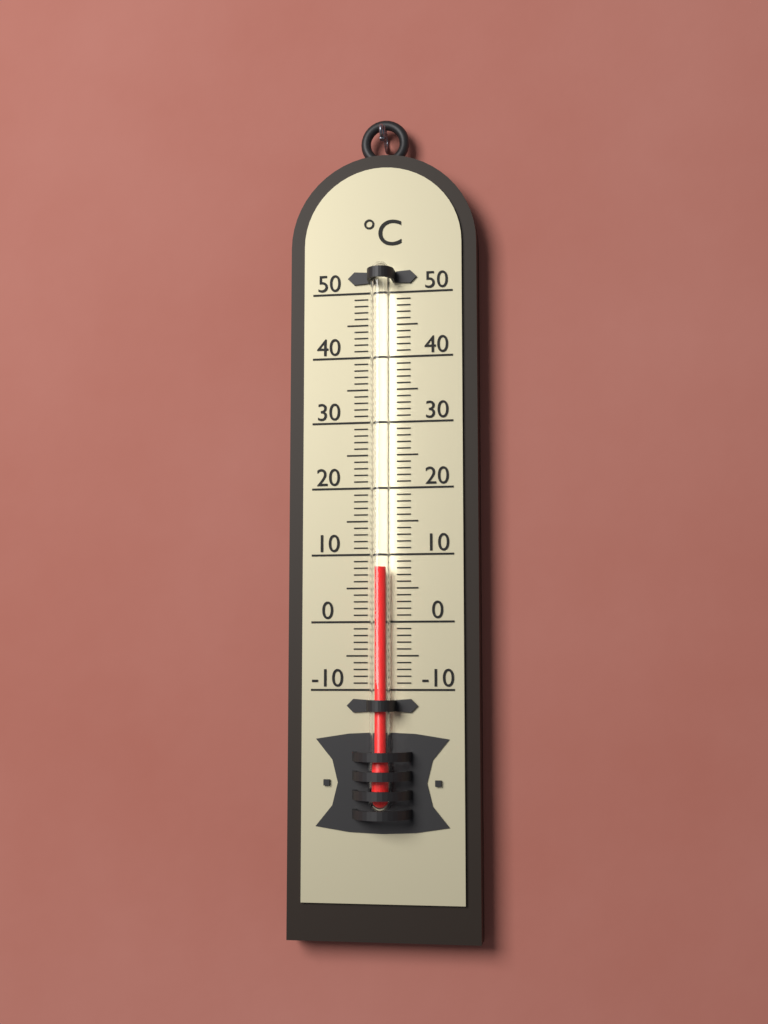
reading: 8 °C
